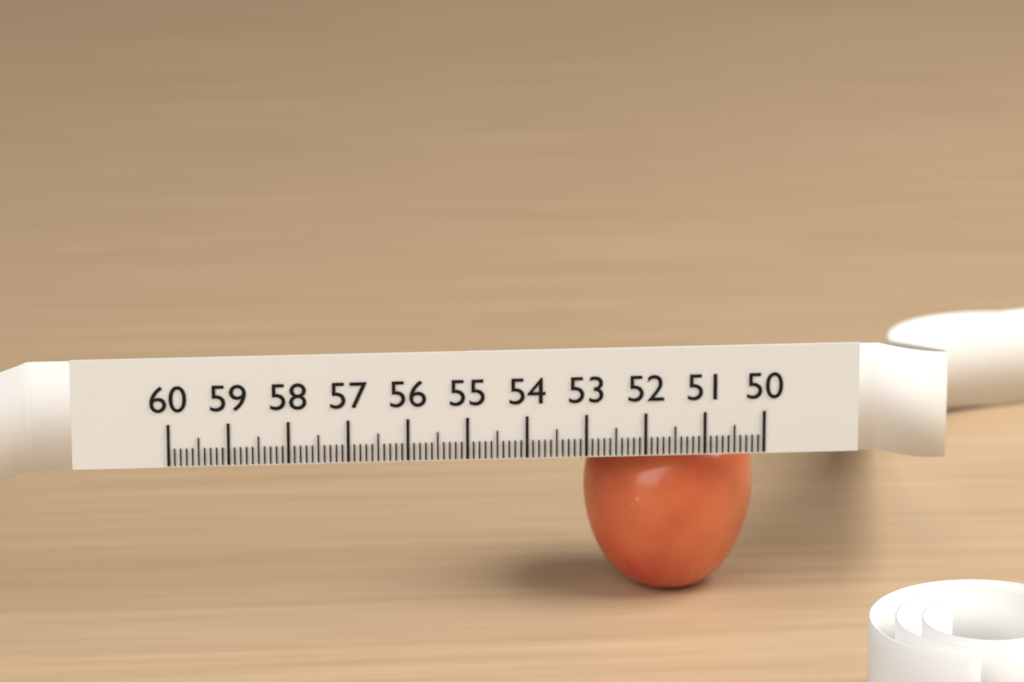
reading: 52.9 (no unit)
